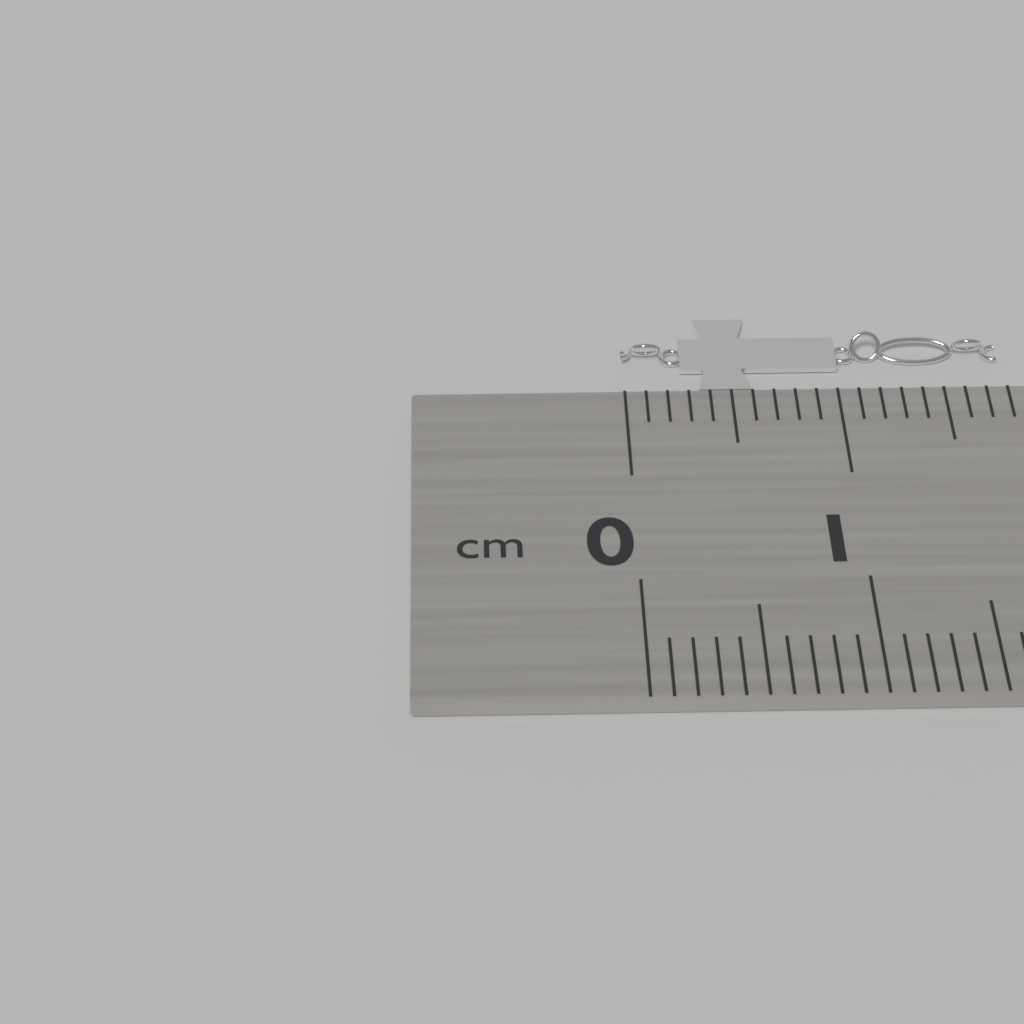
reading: 1.8 cm
